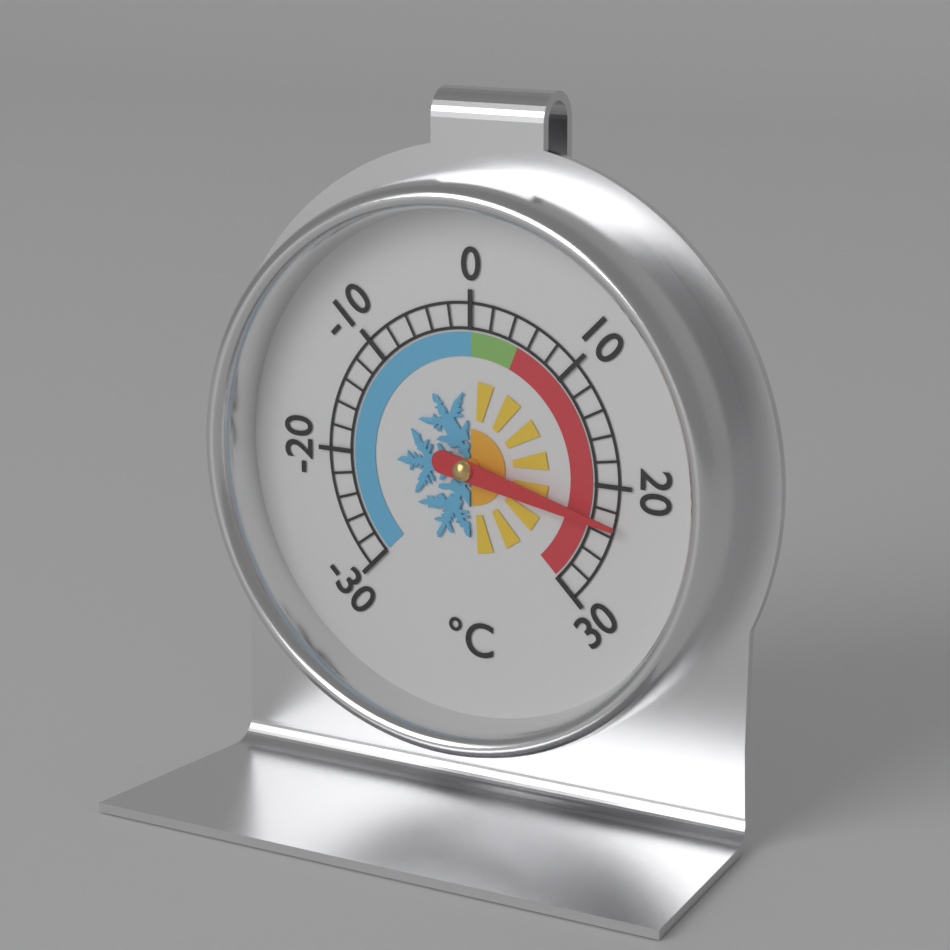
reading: 23 °C
